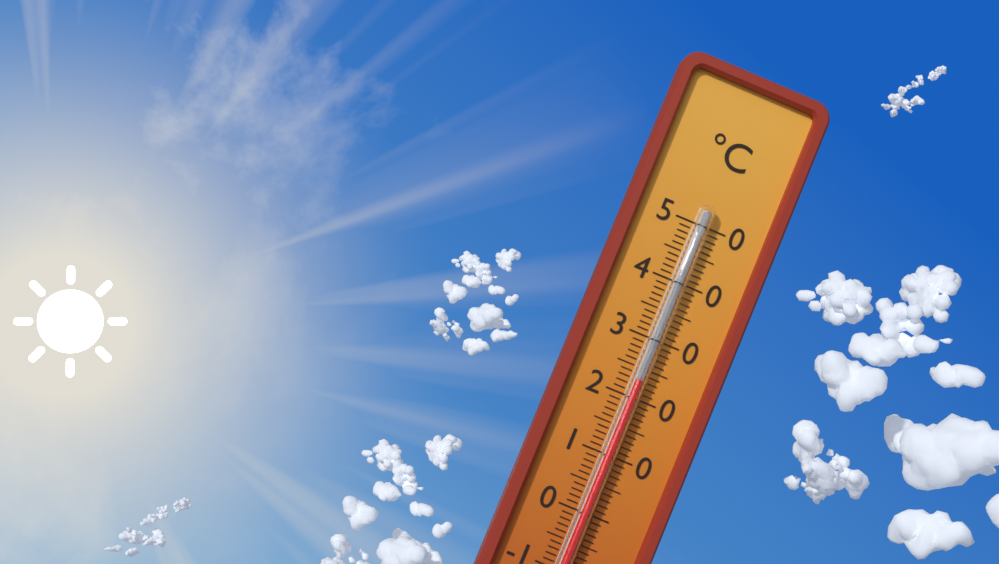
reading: 23 °C
